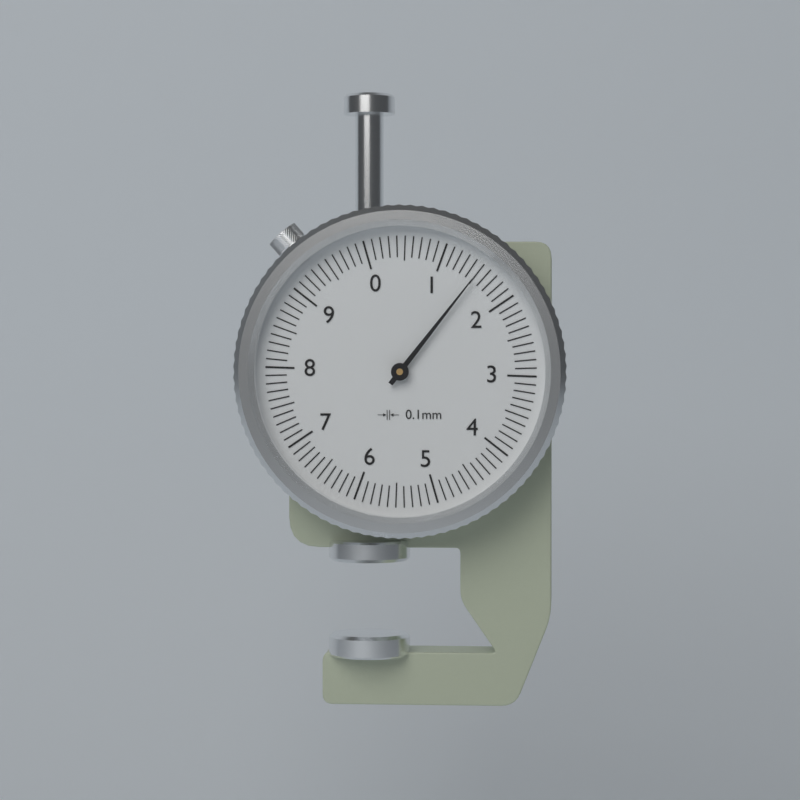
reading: 1.5 mm
